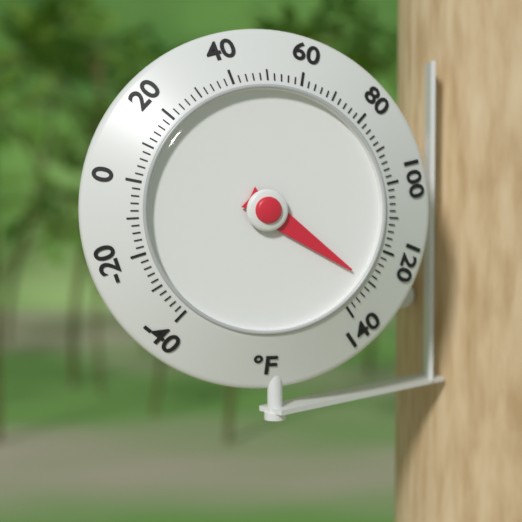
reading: 130 °F
